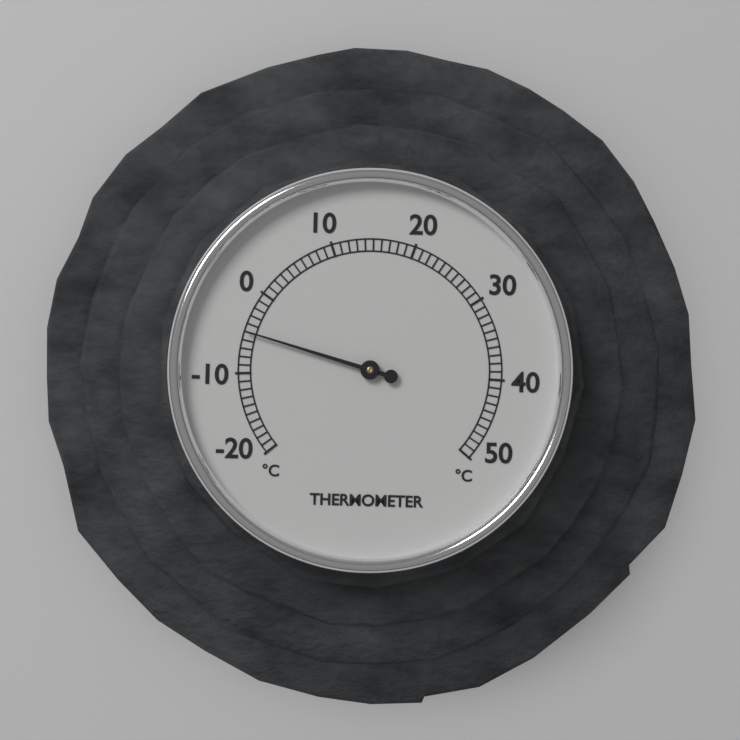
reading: -5 °C
